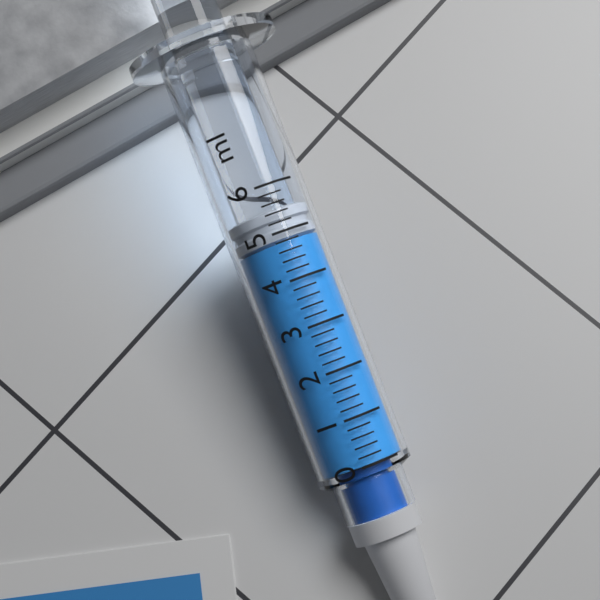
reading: 4.8 ml
